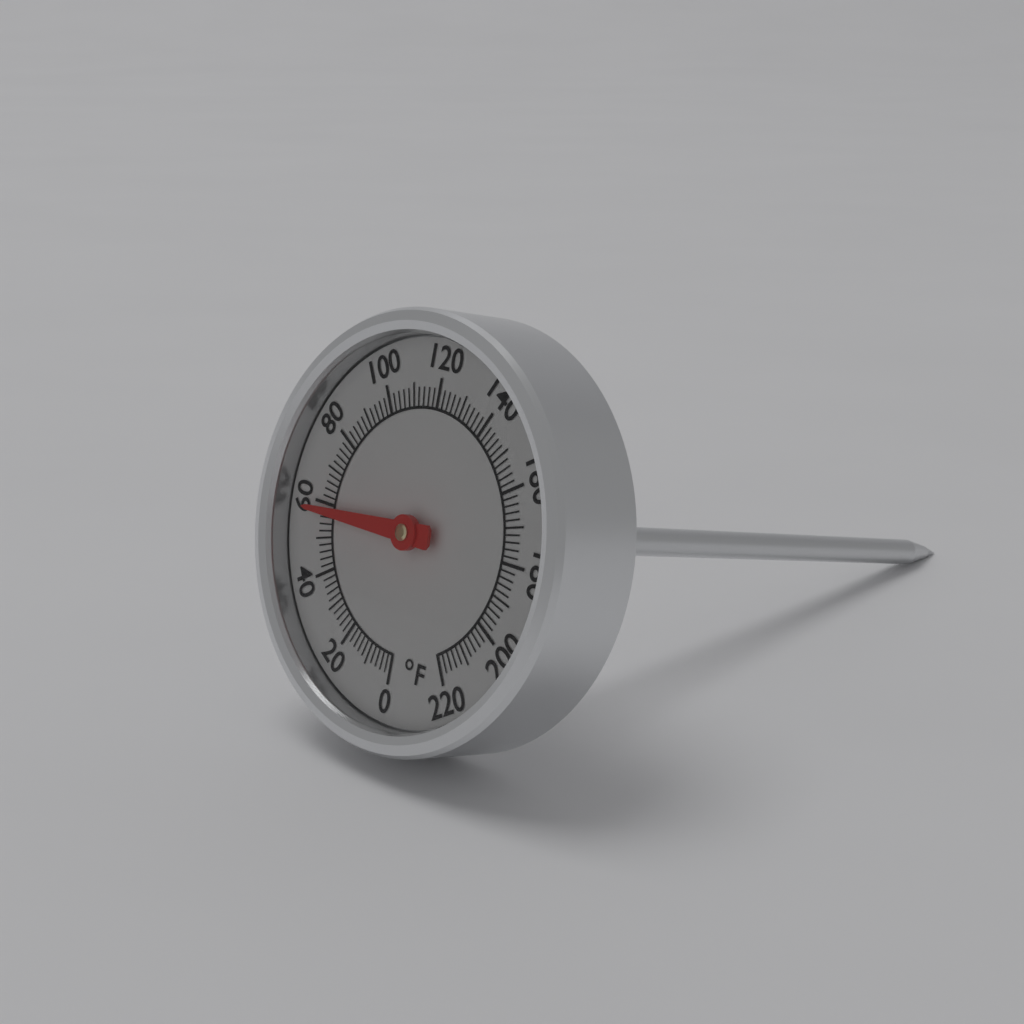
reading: 58 °F
